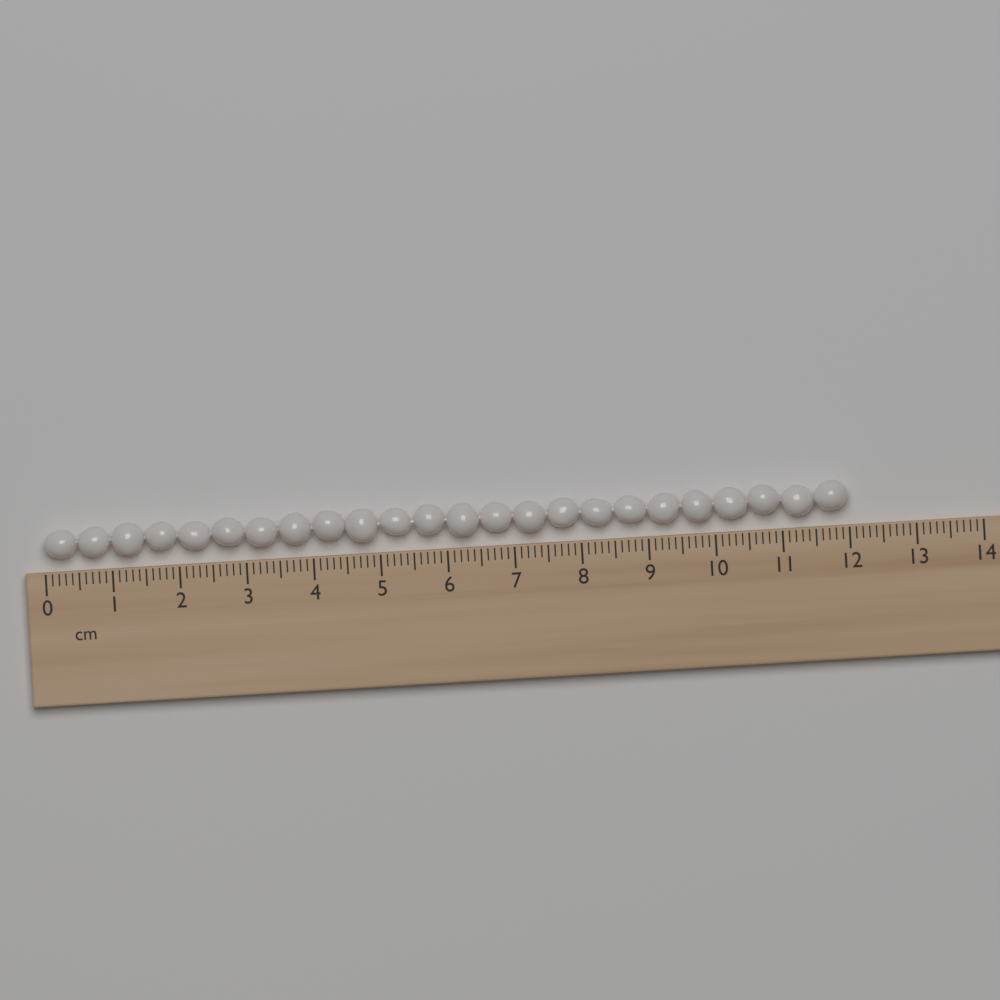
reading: 12.0 cm
